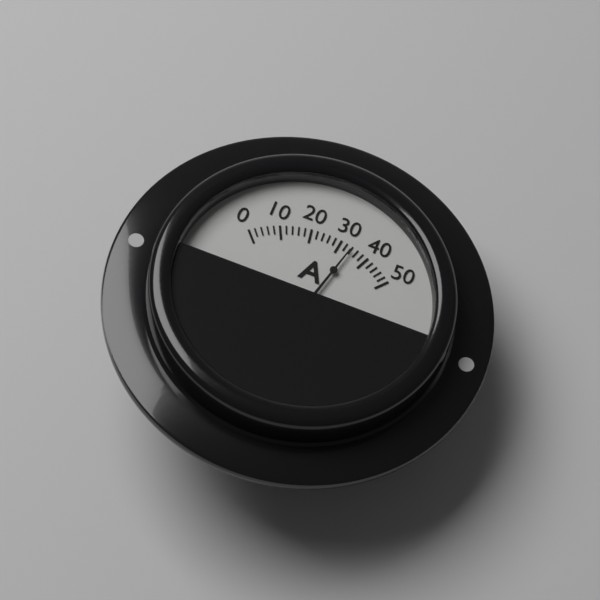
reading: 34 A
